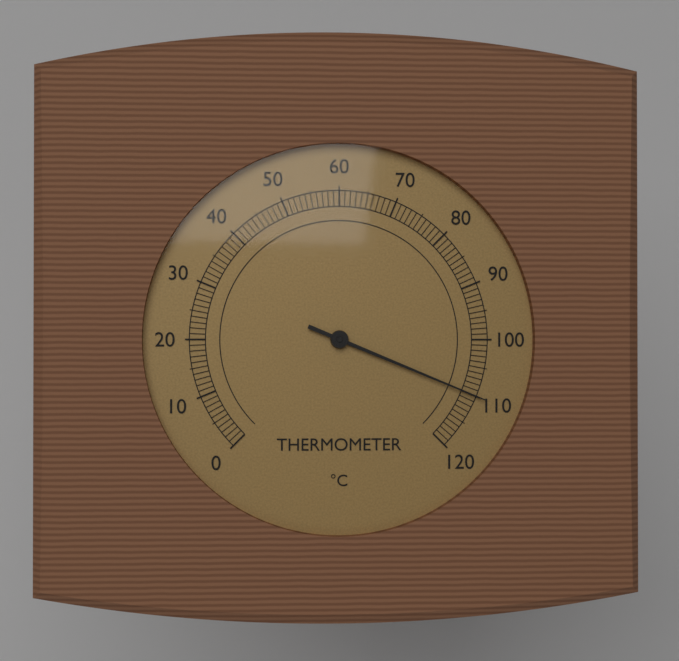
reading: 110 °C
